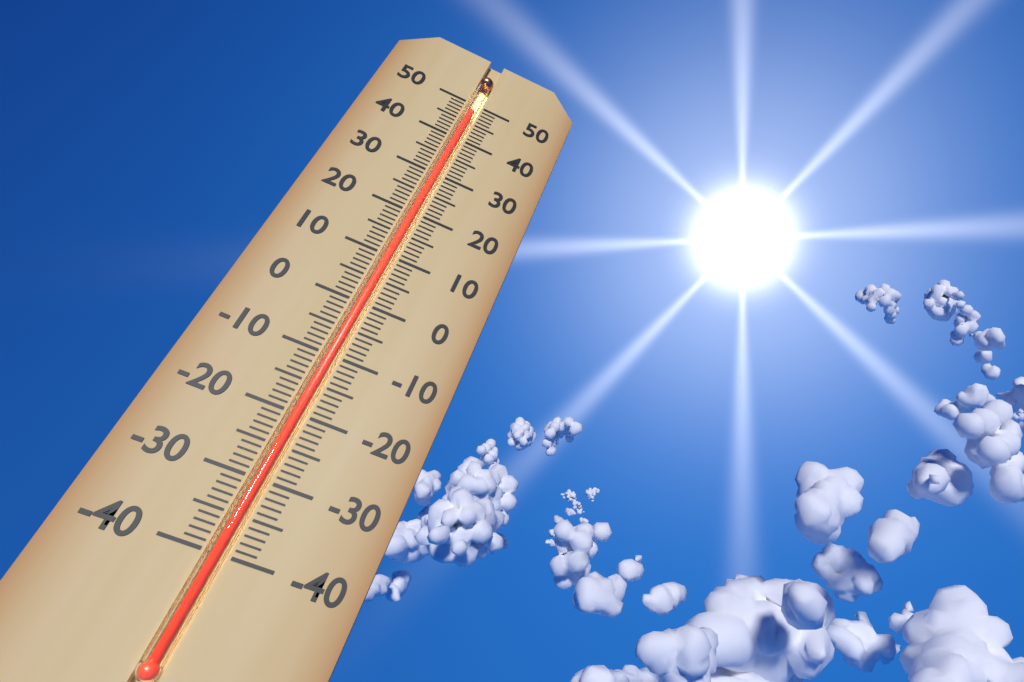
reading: 48 (no unit)
